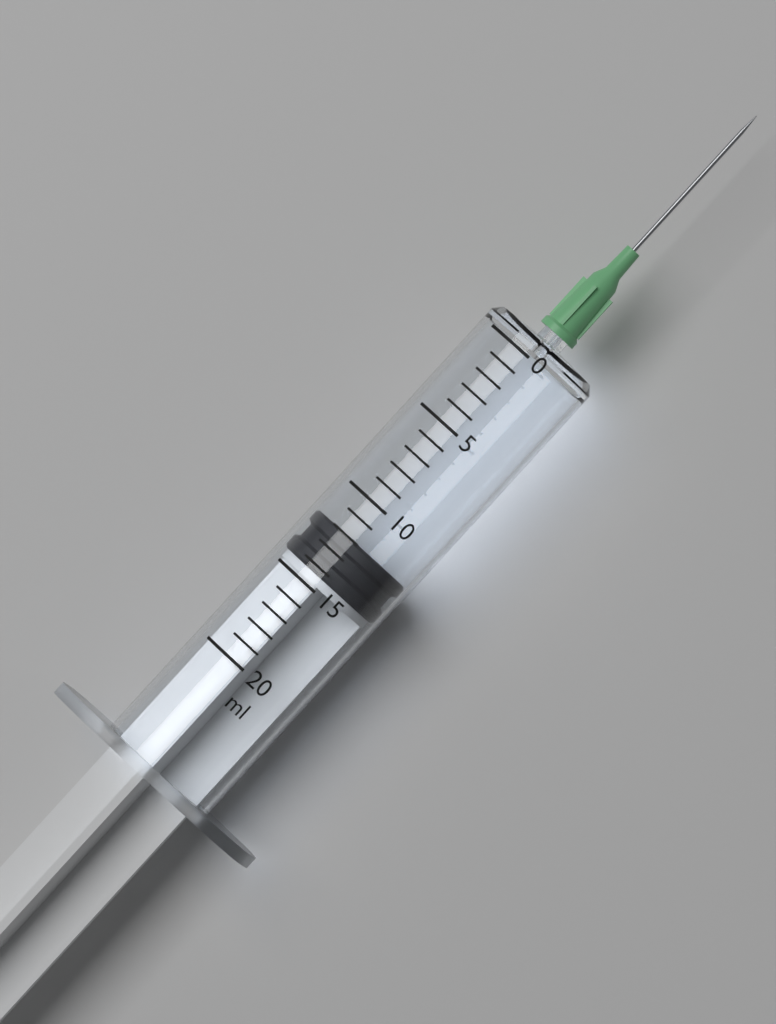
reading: 12 ml
